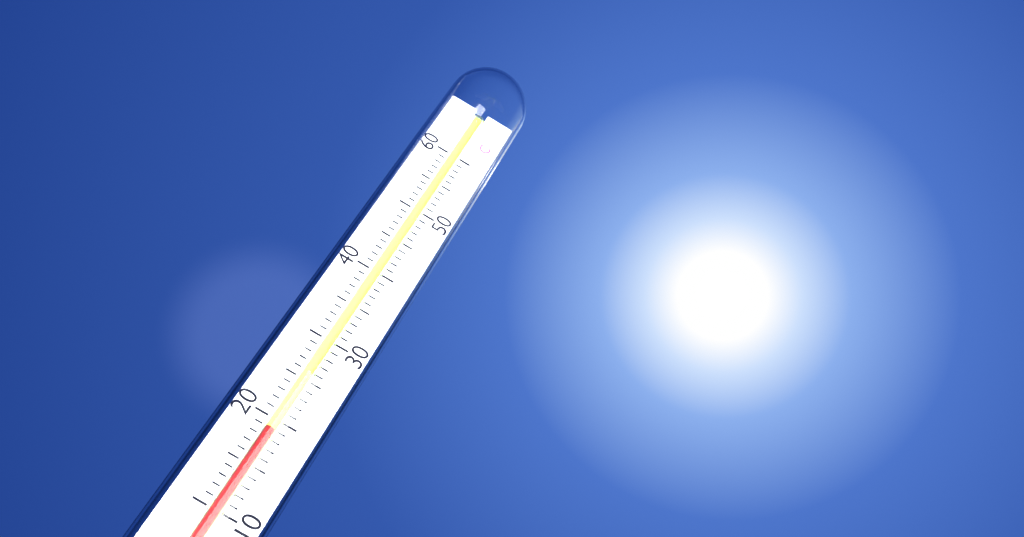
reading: 19 °C
